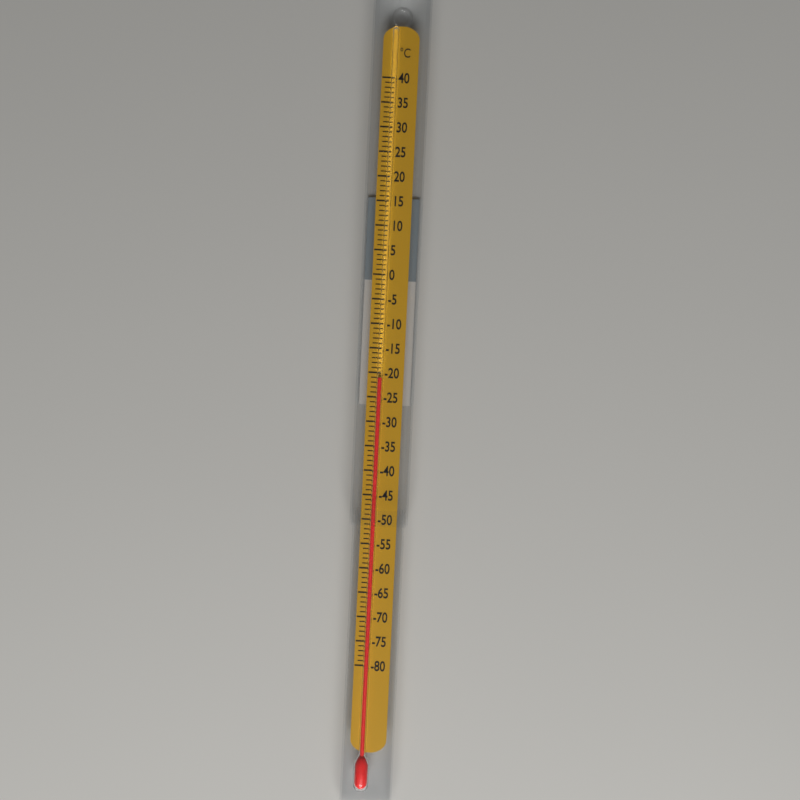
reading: -21 °C
